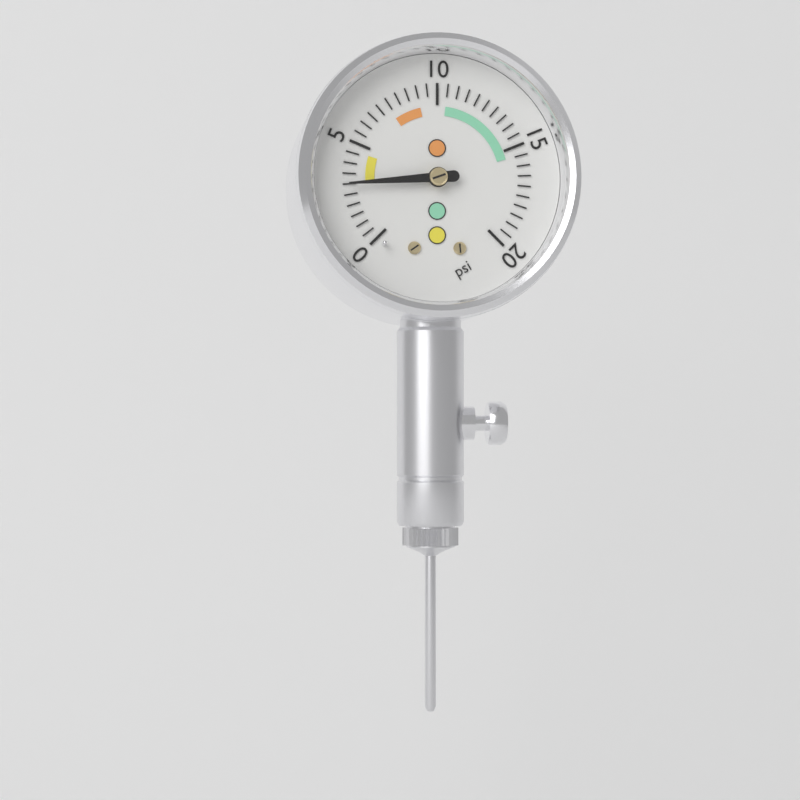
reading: 3.0 psi
